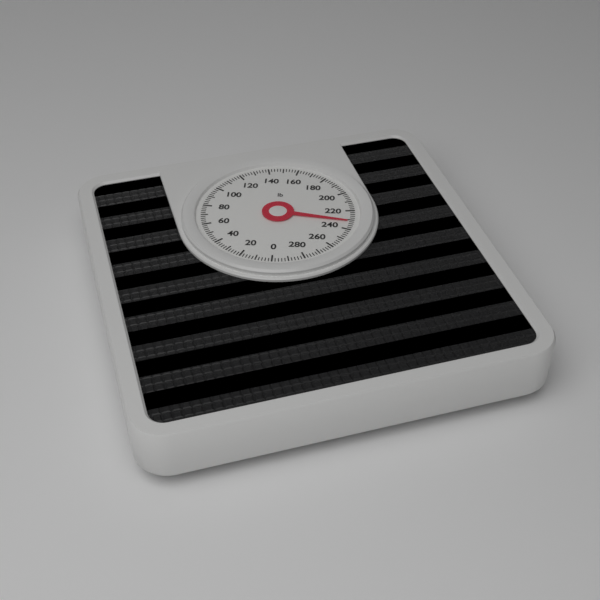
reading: 232 lb
